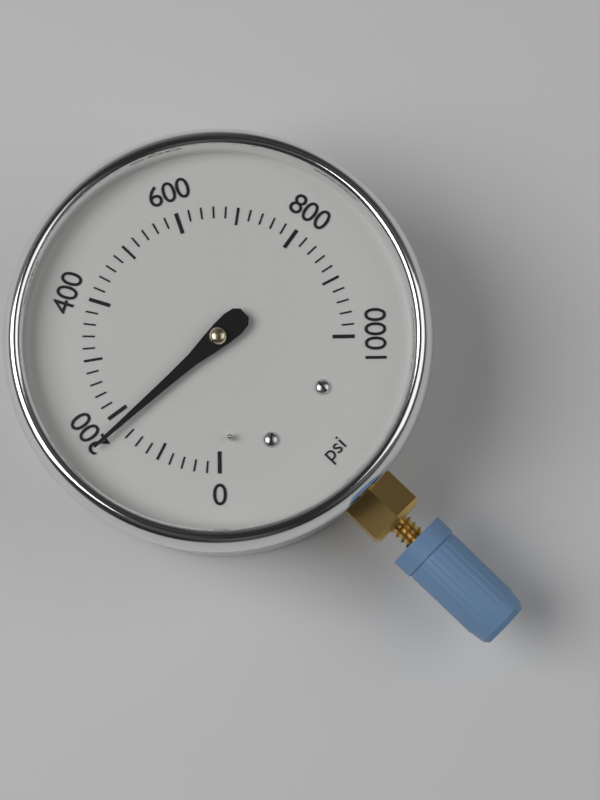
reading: 180 psi
